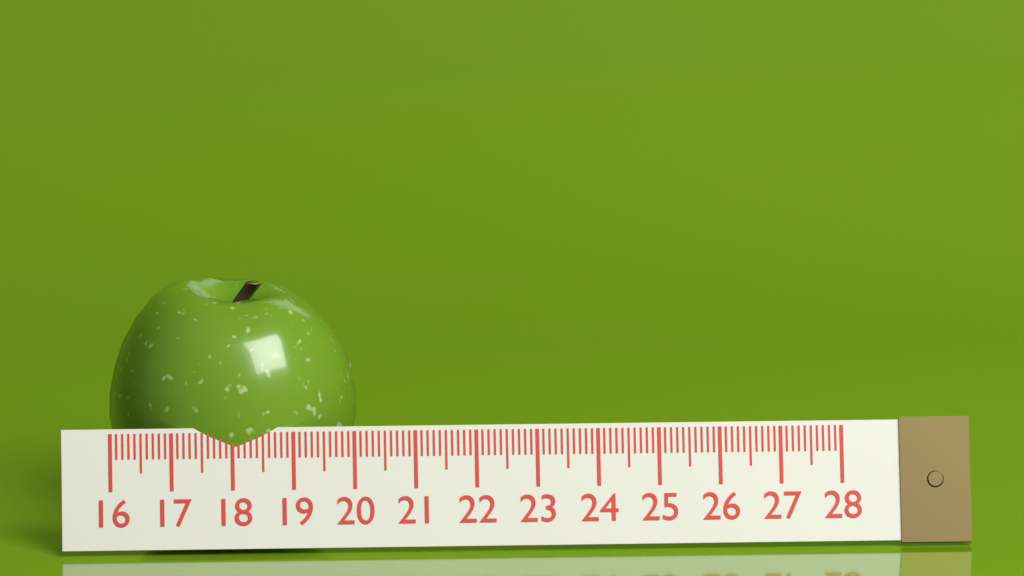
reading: 20.1 (no unit)
